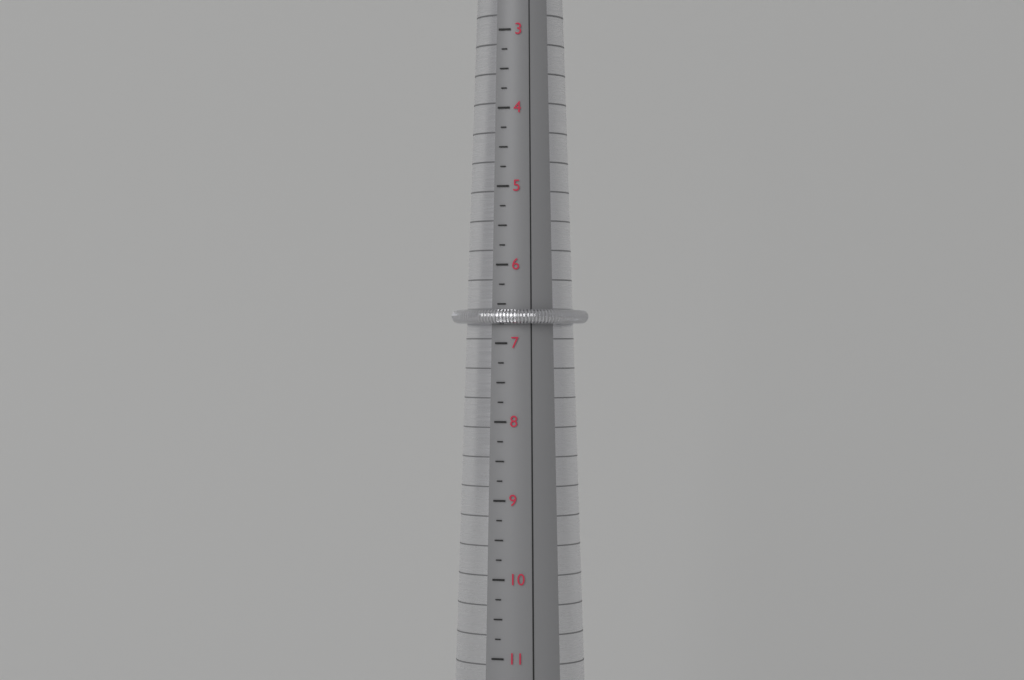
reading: 6.75 (no unit)
